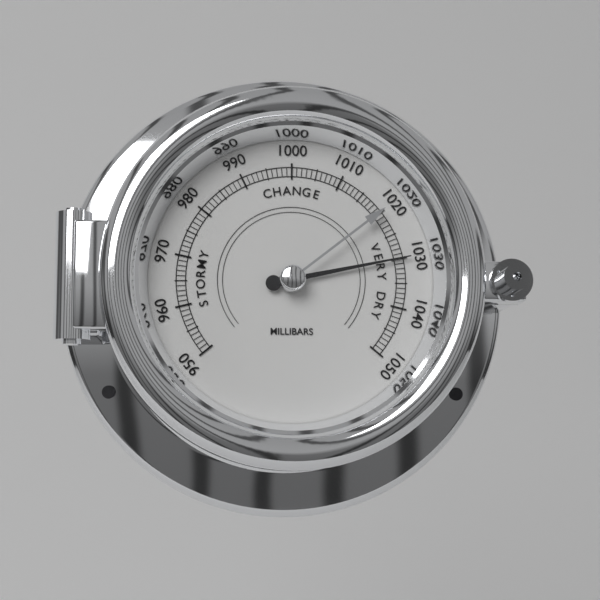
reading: 1030 mbar
